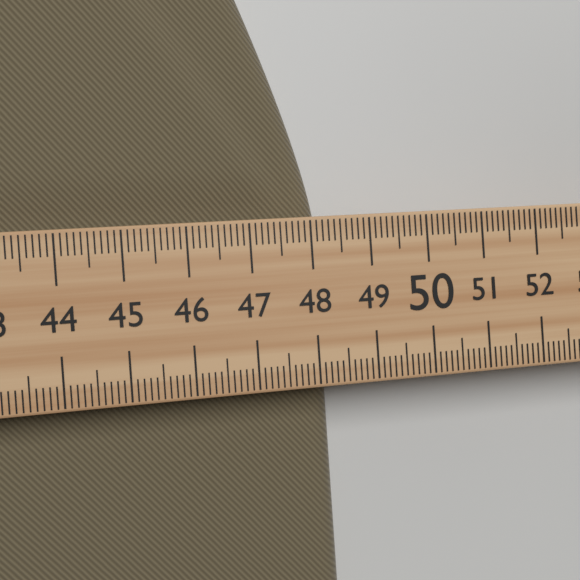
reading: 48.3 (no unit)
